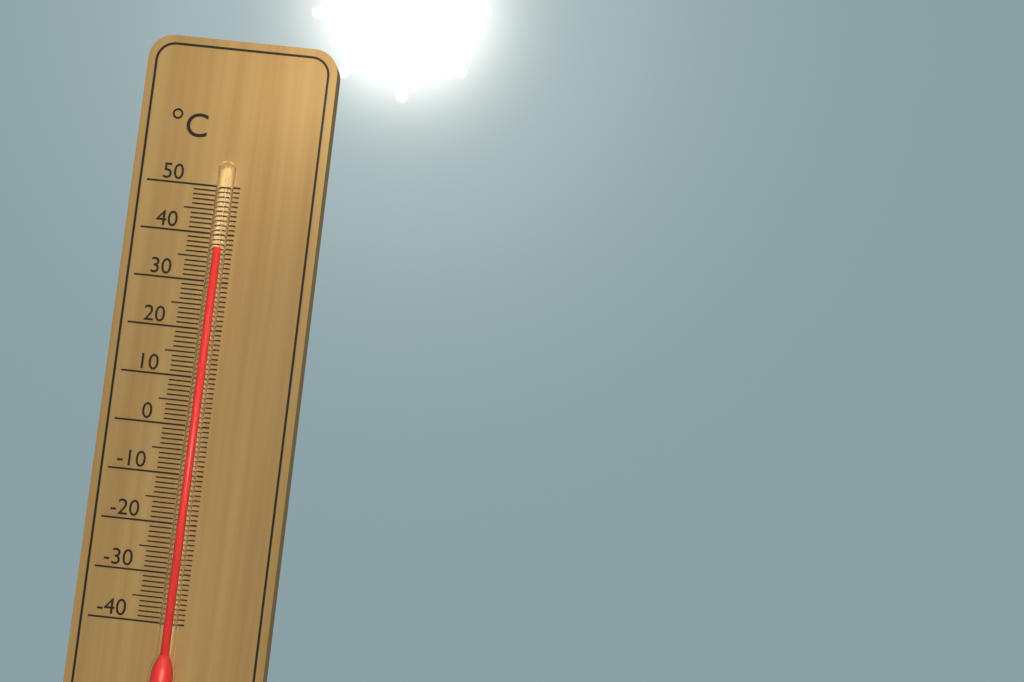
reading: 37 °C
